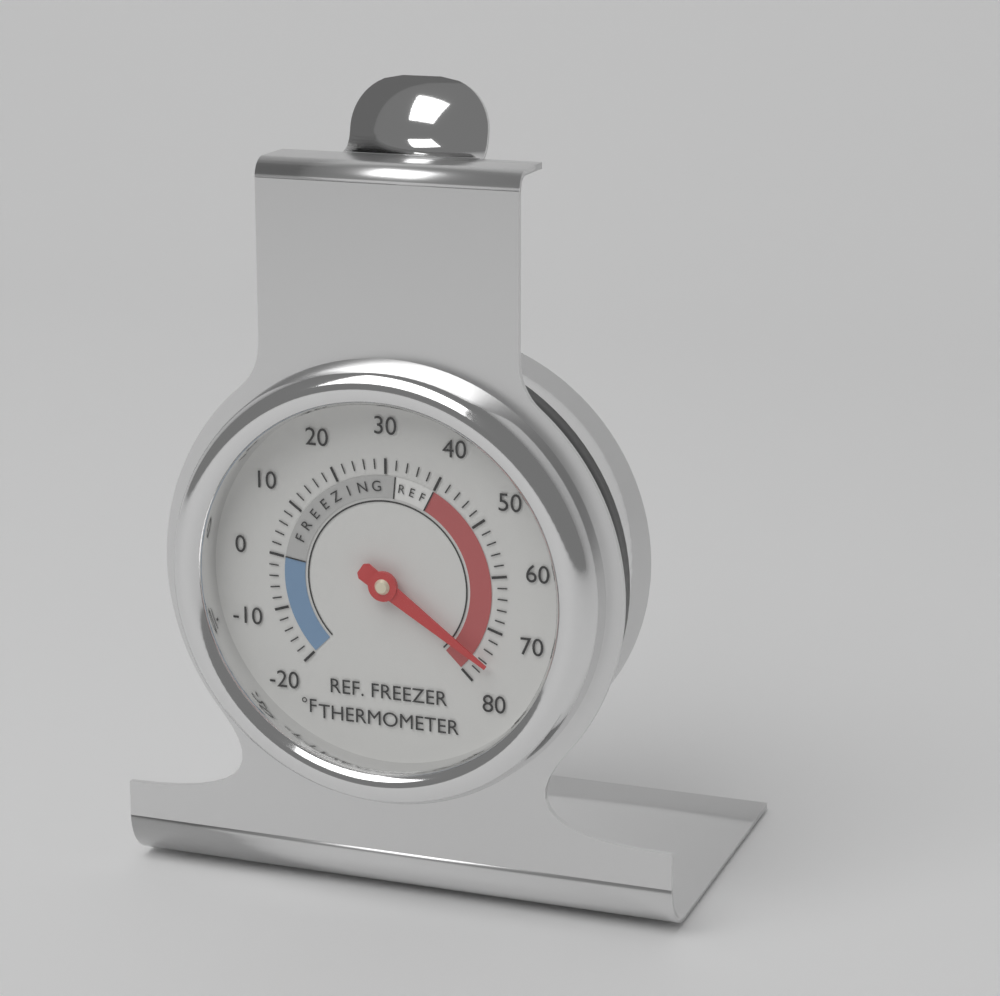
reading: 76 °F
